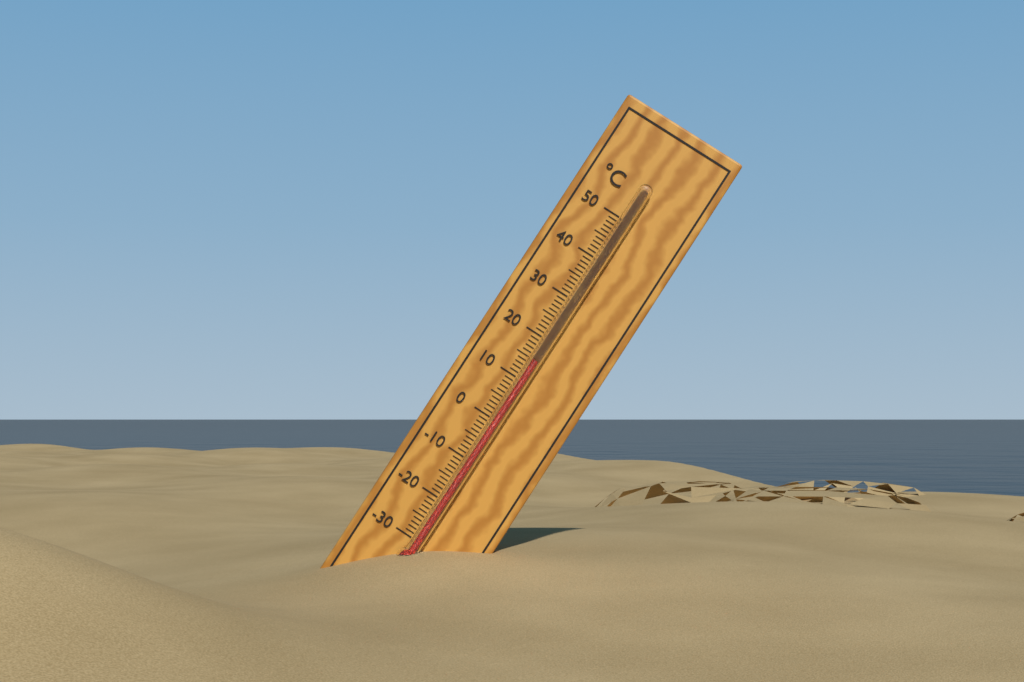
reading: 15 °C
